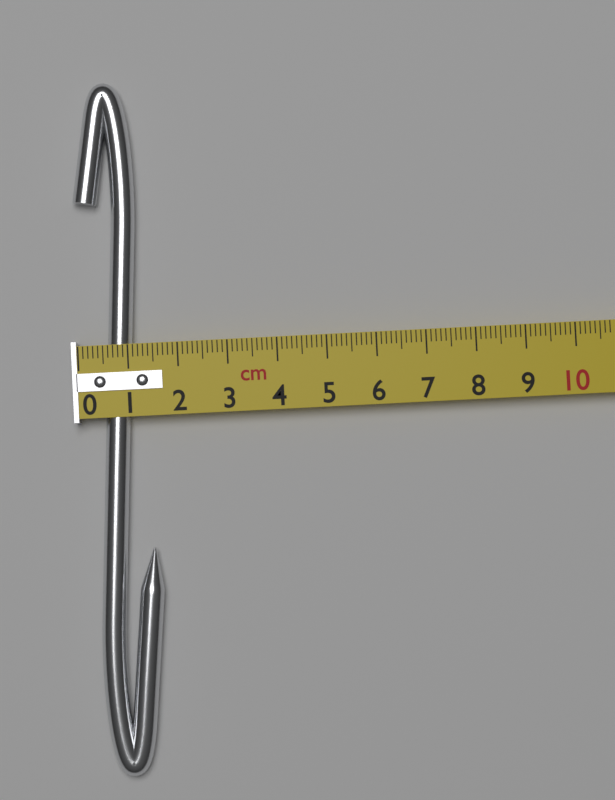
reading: 1.5 cm
